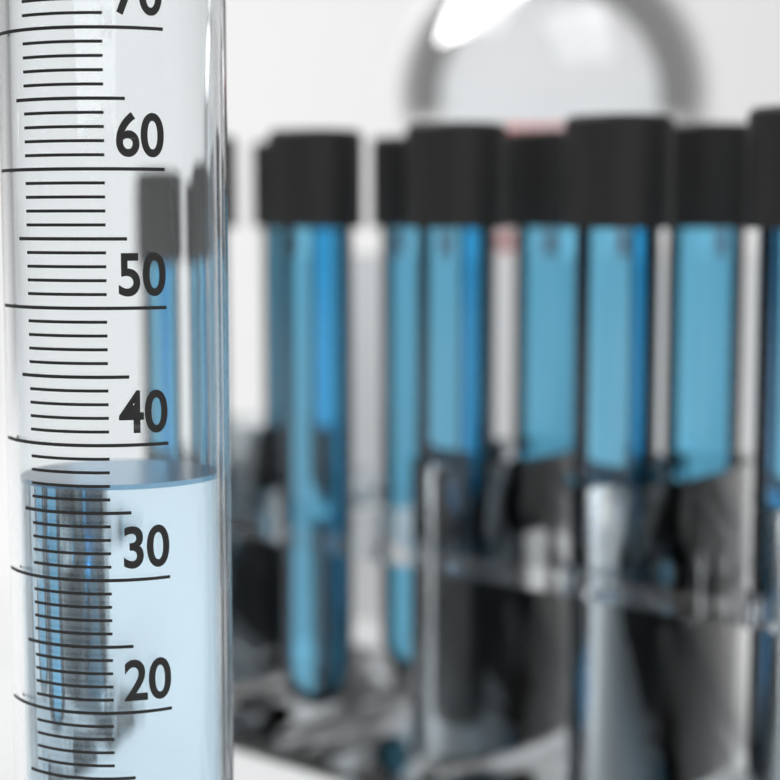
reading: 37 ml
